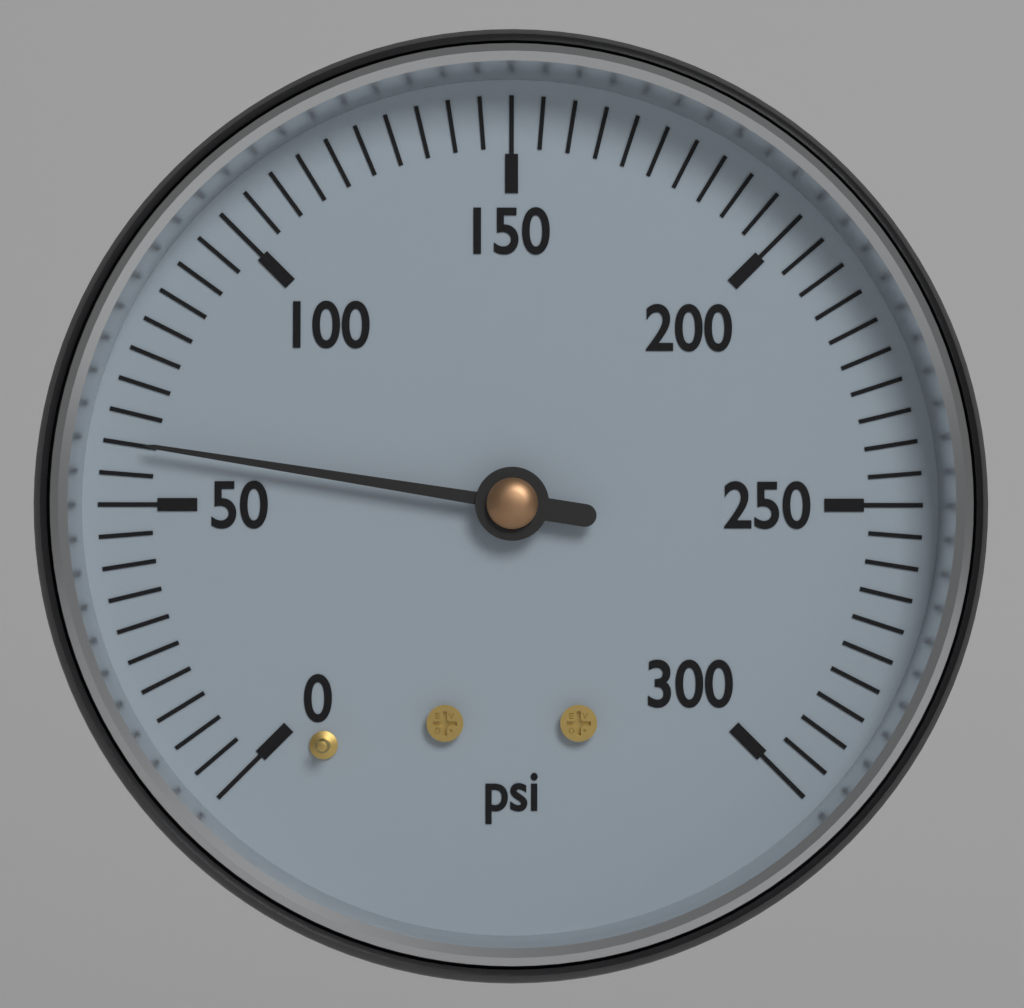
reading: 60 psi
